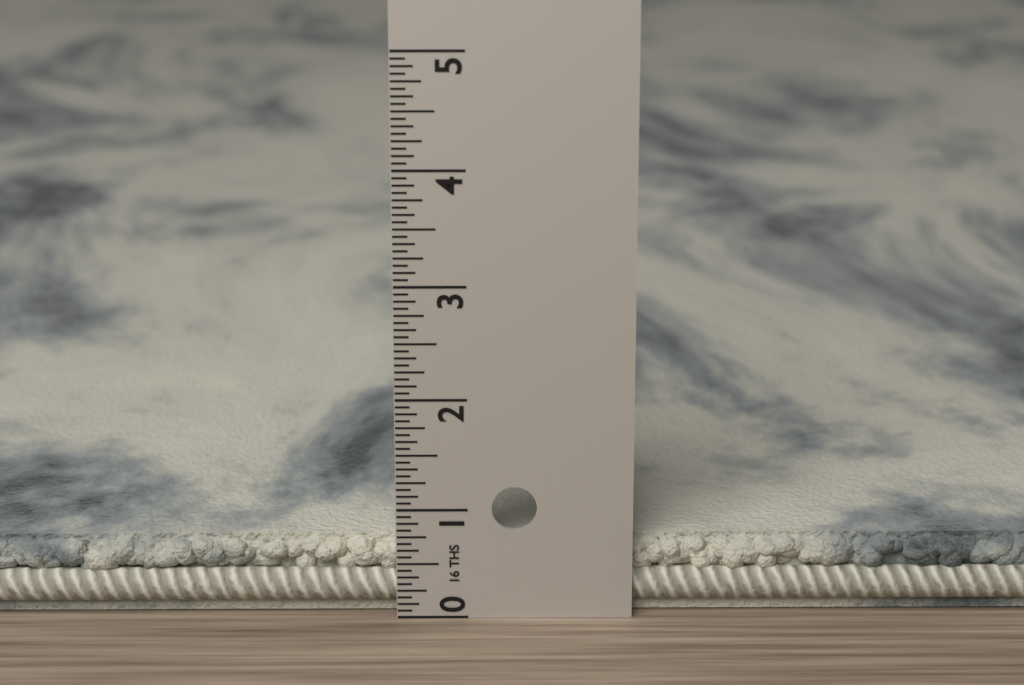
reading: 0.6875 in
